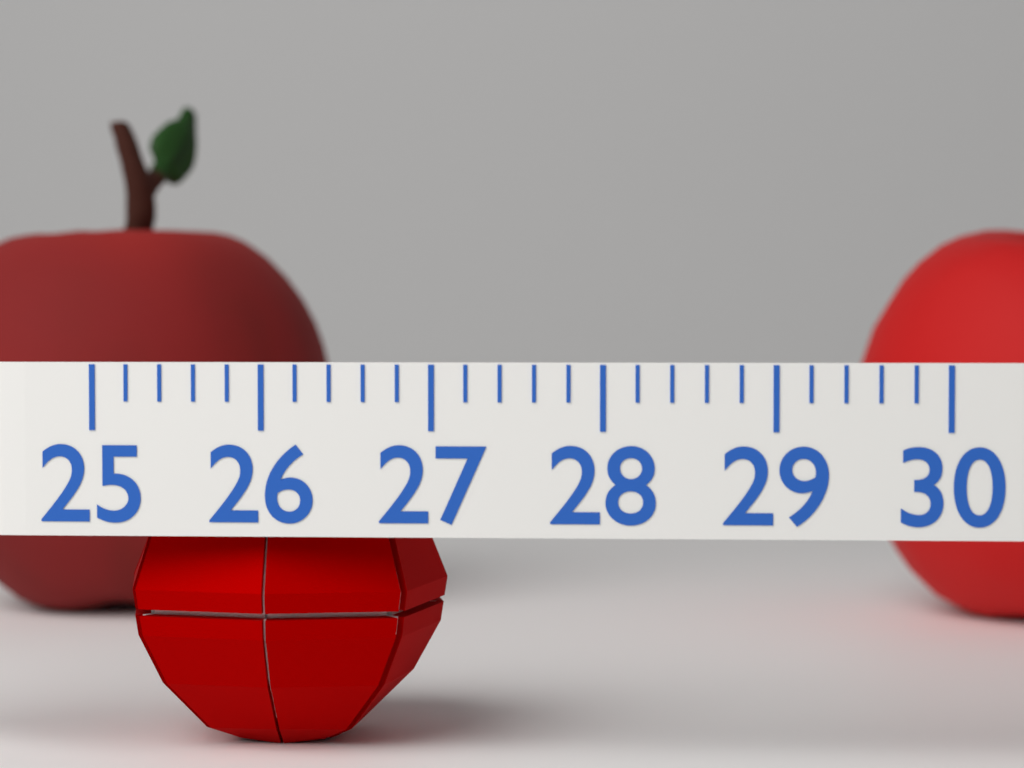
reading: 27.0 (no unit)
